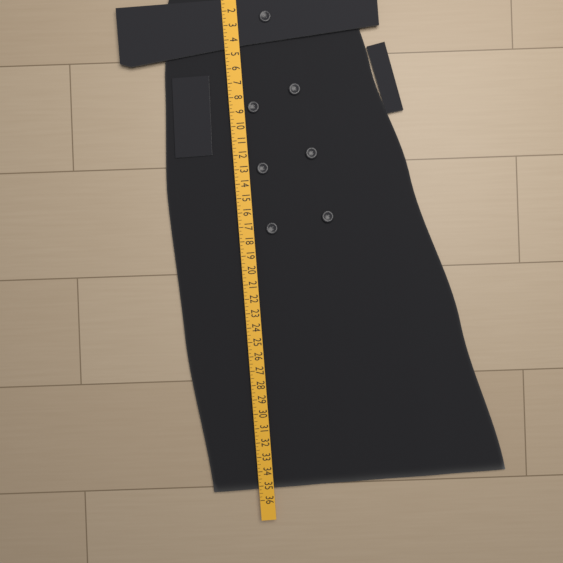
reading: 35.25 in
